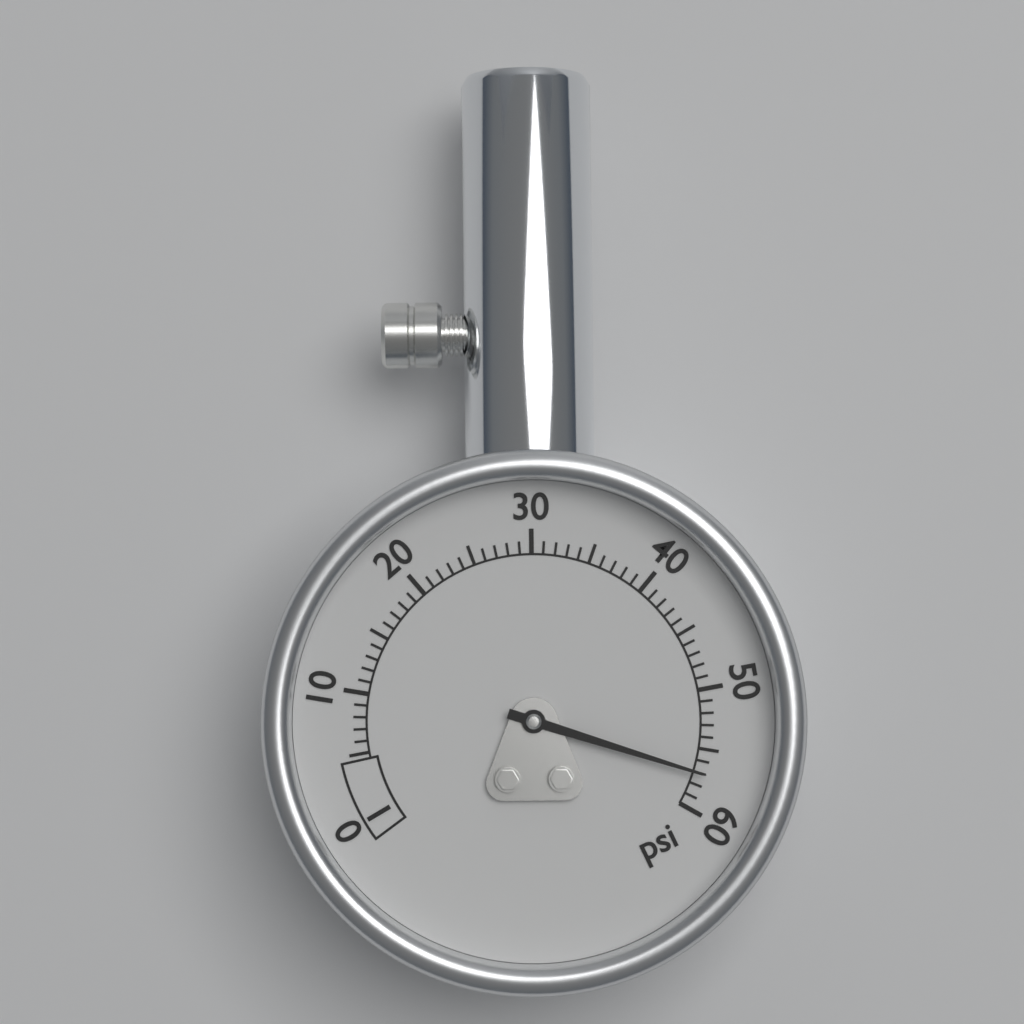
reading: 57 psi
